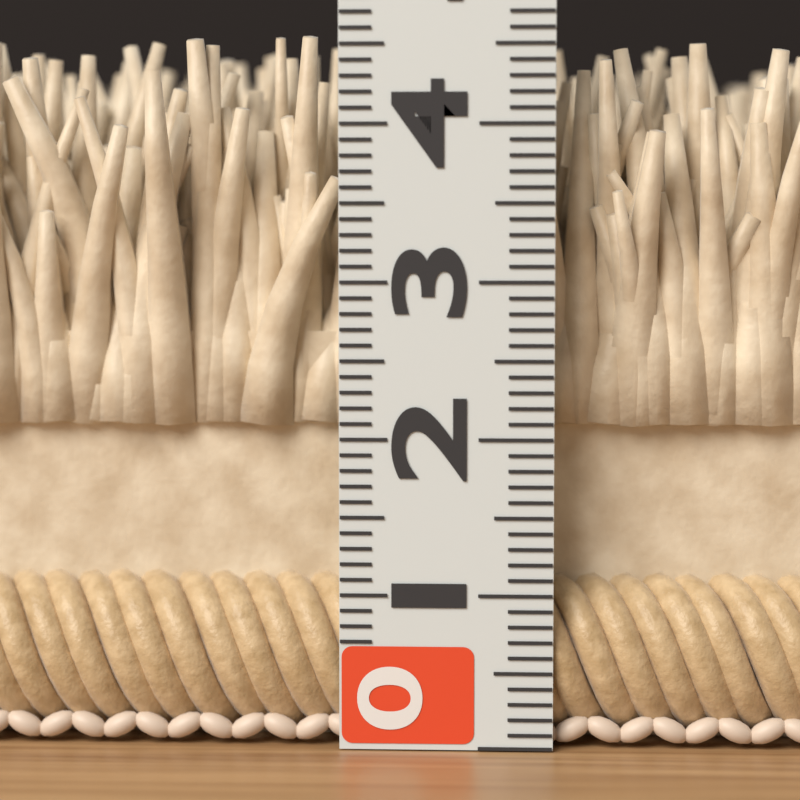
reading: 4.6 (no unit)
